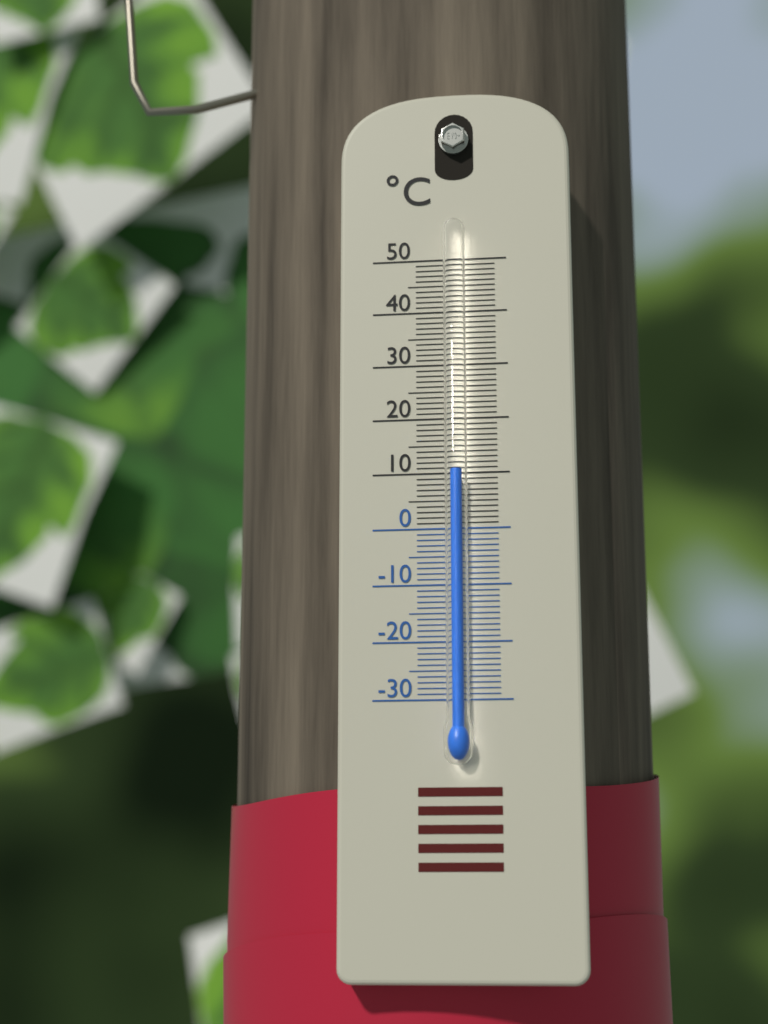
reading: 10 °C
